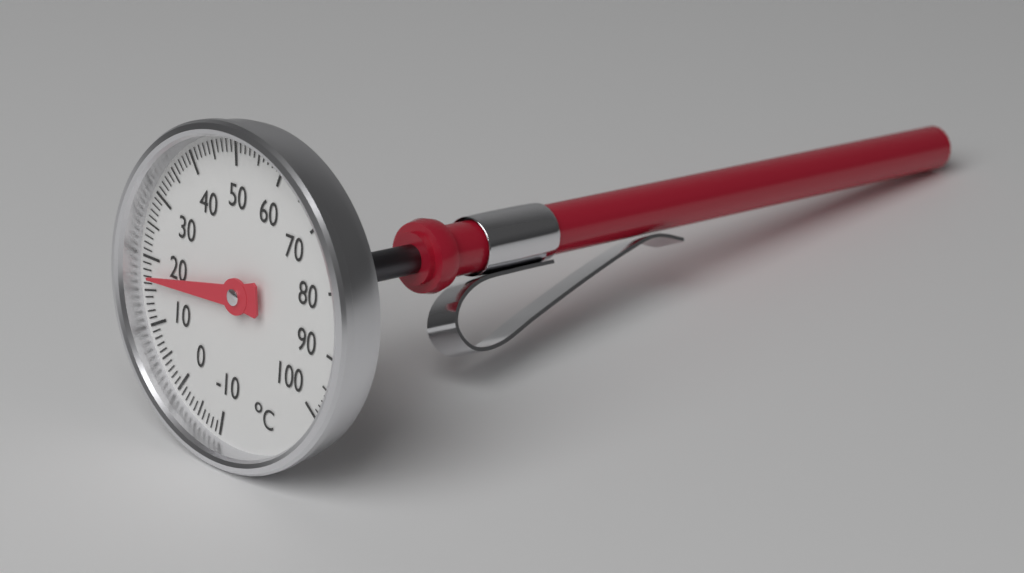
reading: 17 °C
